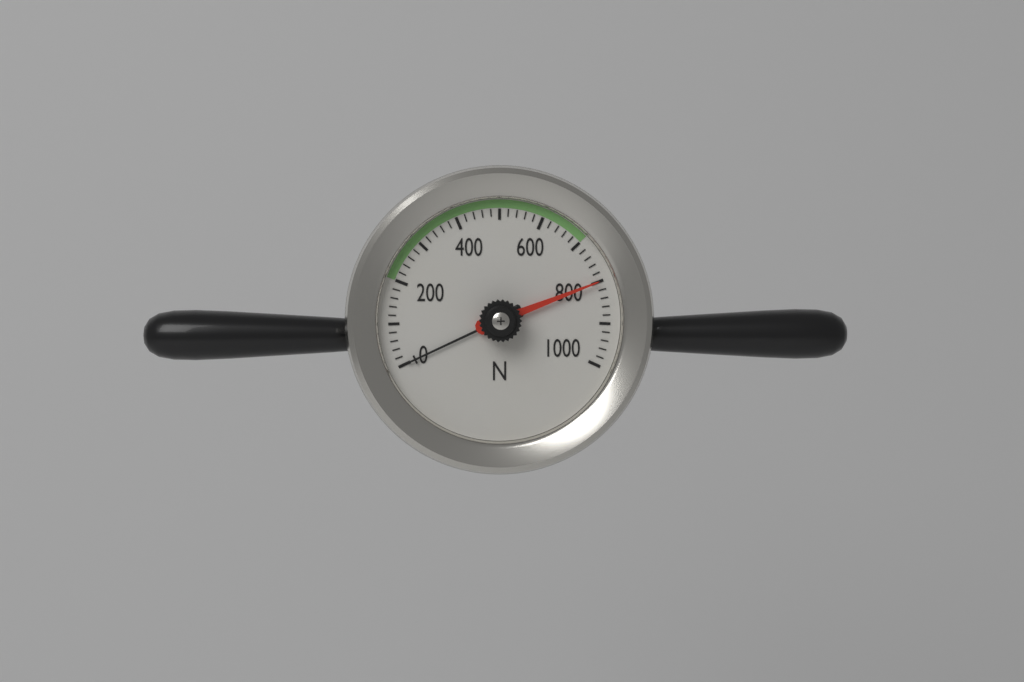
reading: 800 N
